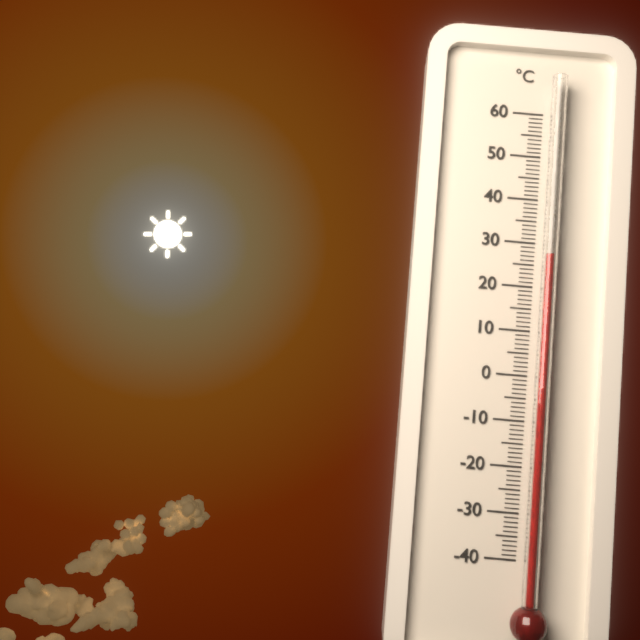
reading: 27 °C
